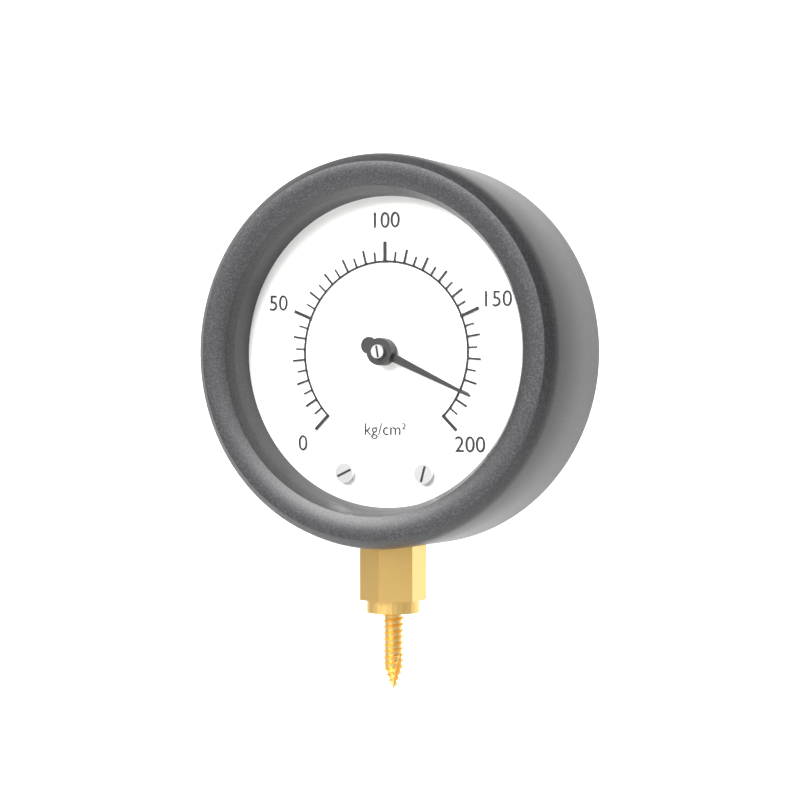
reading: 185 kg/cm²
